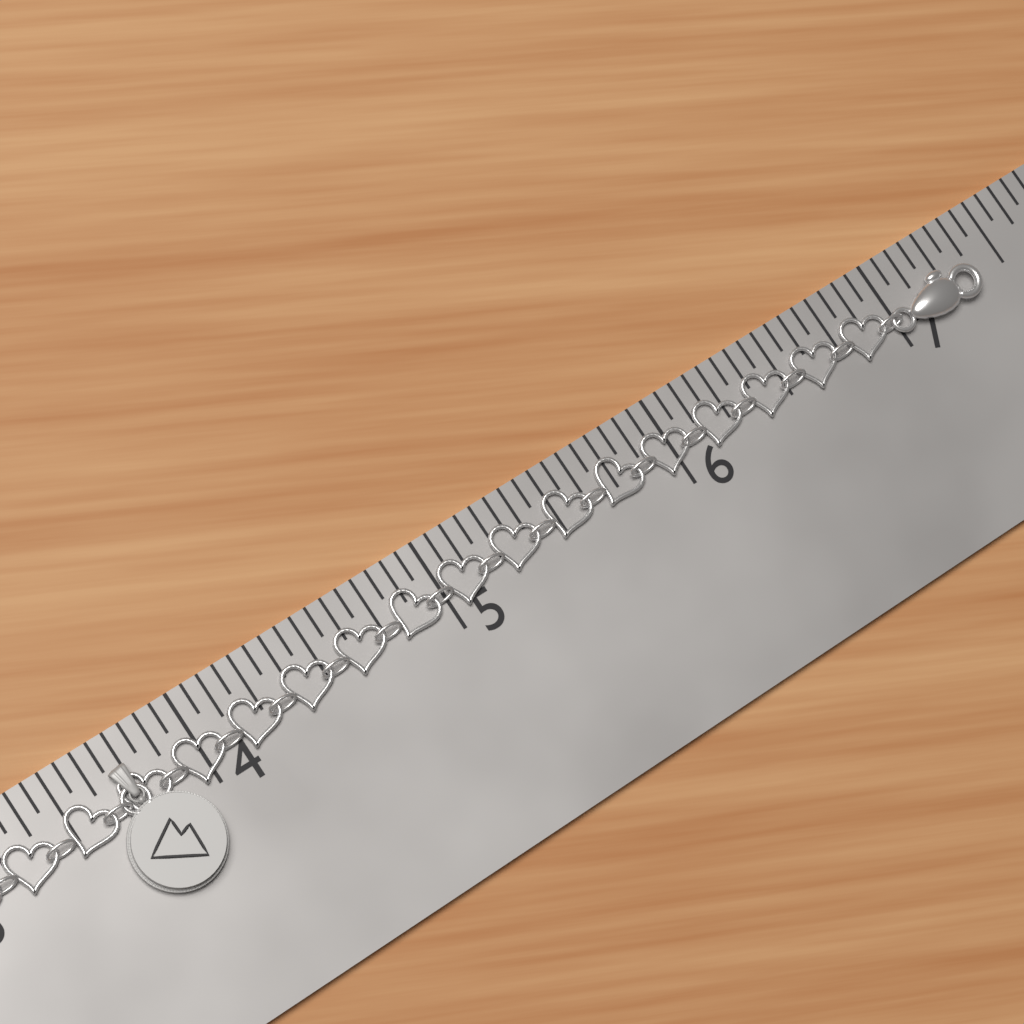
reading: 7.3750 in
